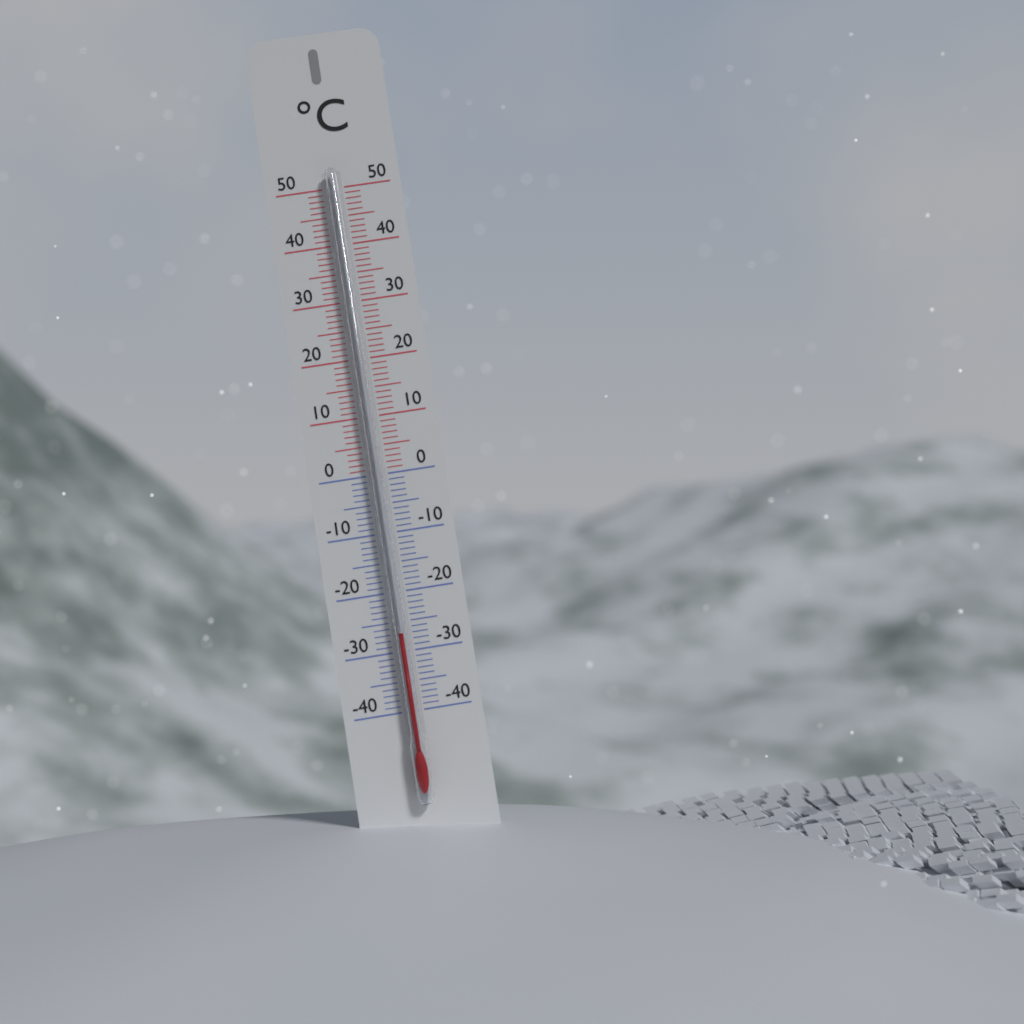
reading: -27 °C
